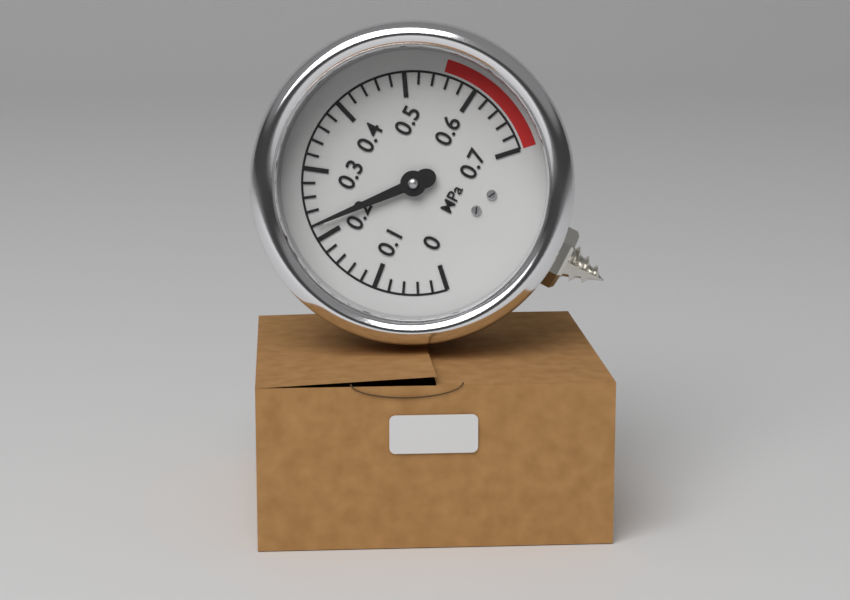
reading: 0.22 MPa
